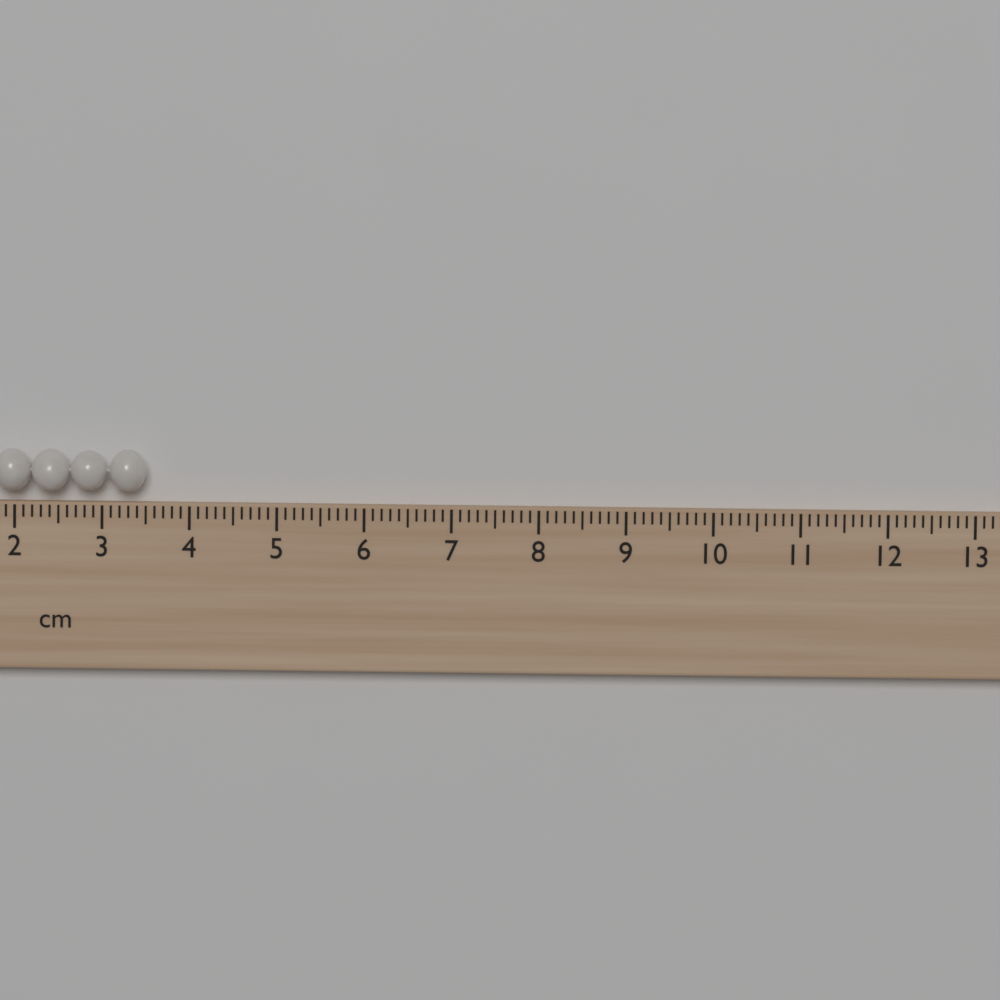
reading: 3.5 cm
